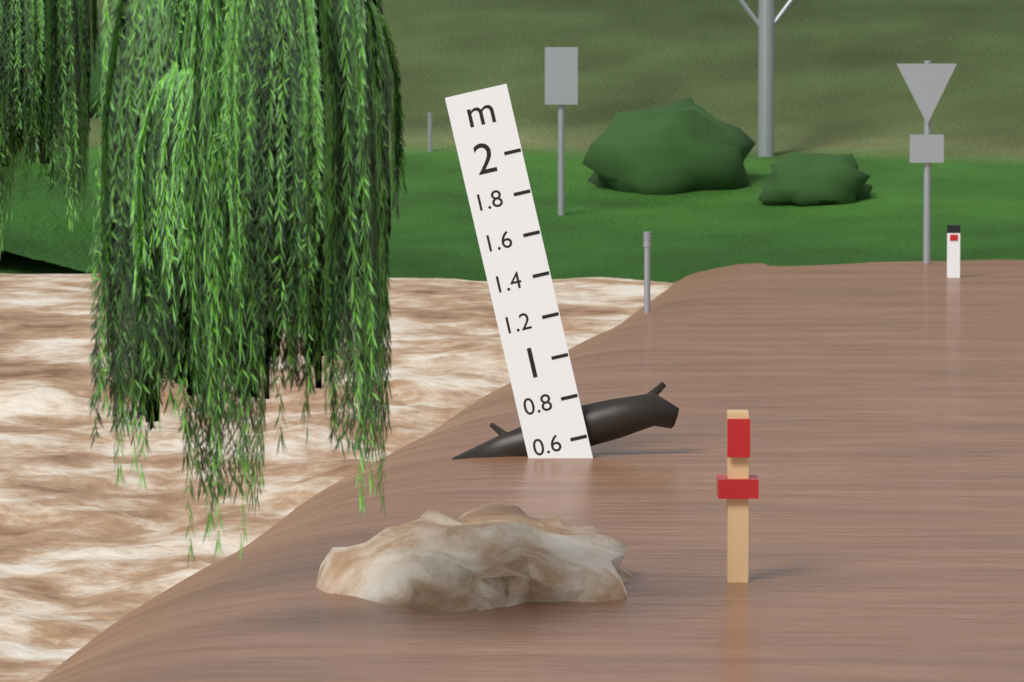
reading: 0.5 m
